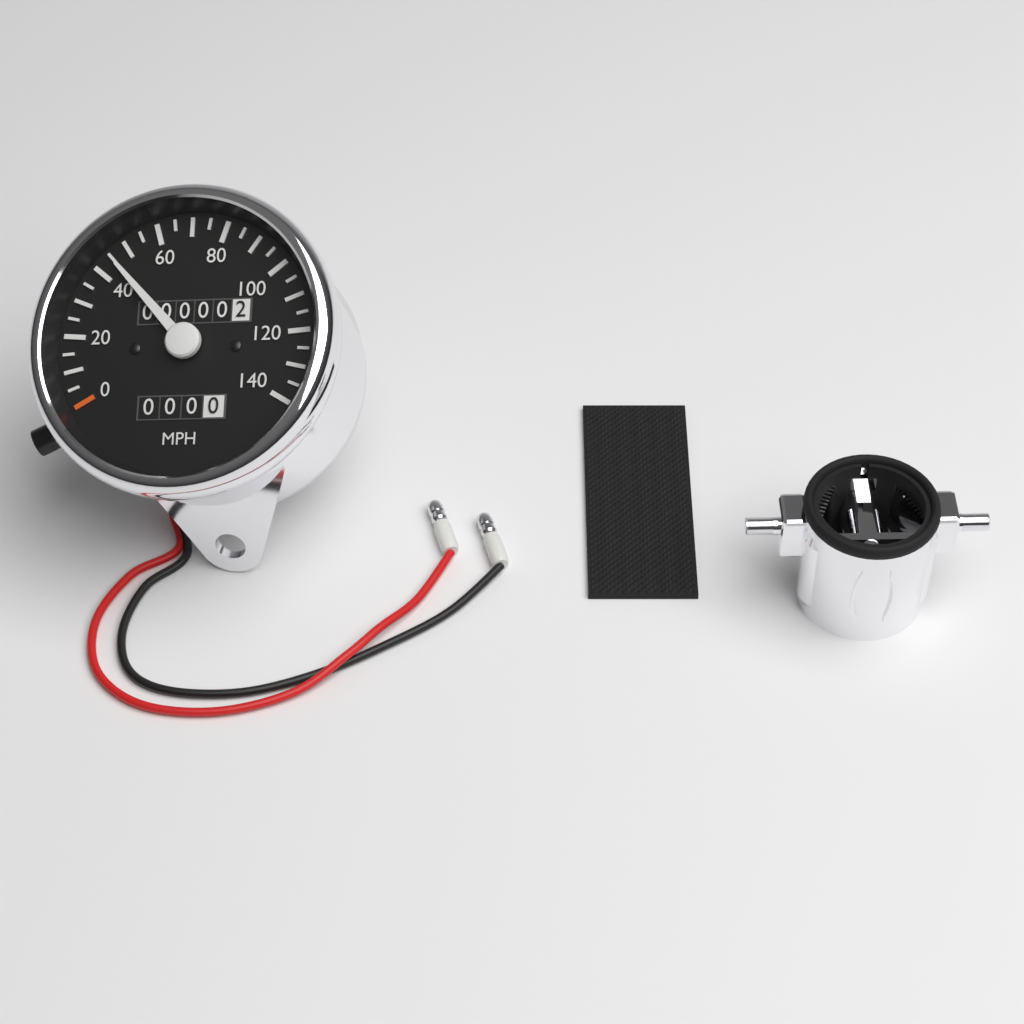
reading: 45 MPH
